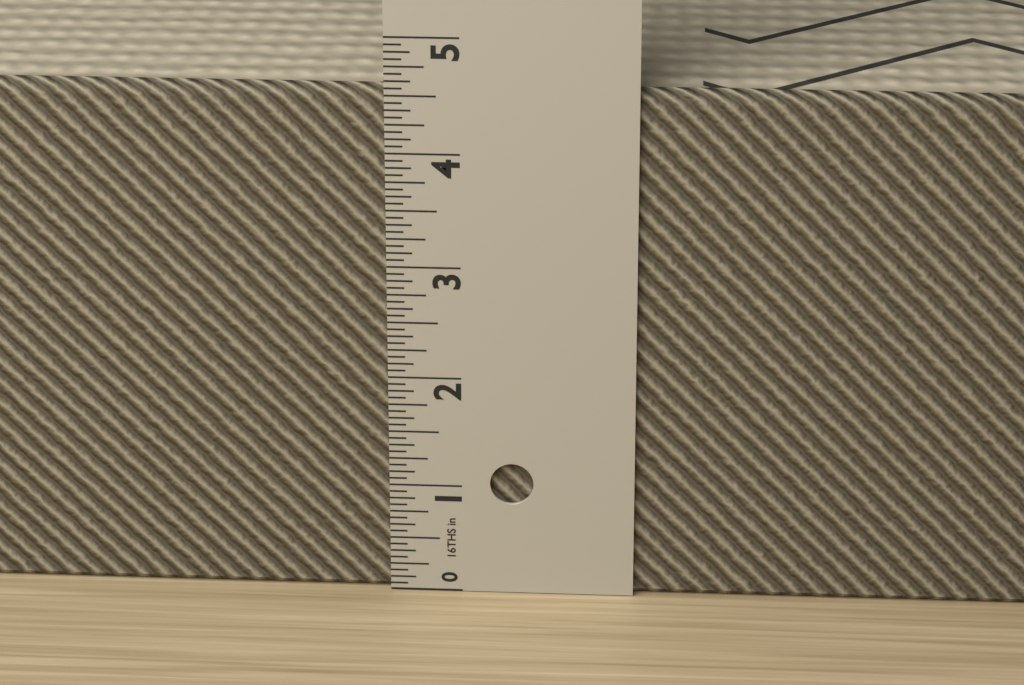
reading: 4.5625 in
